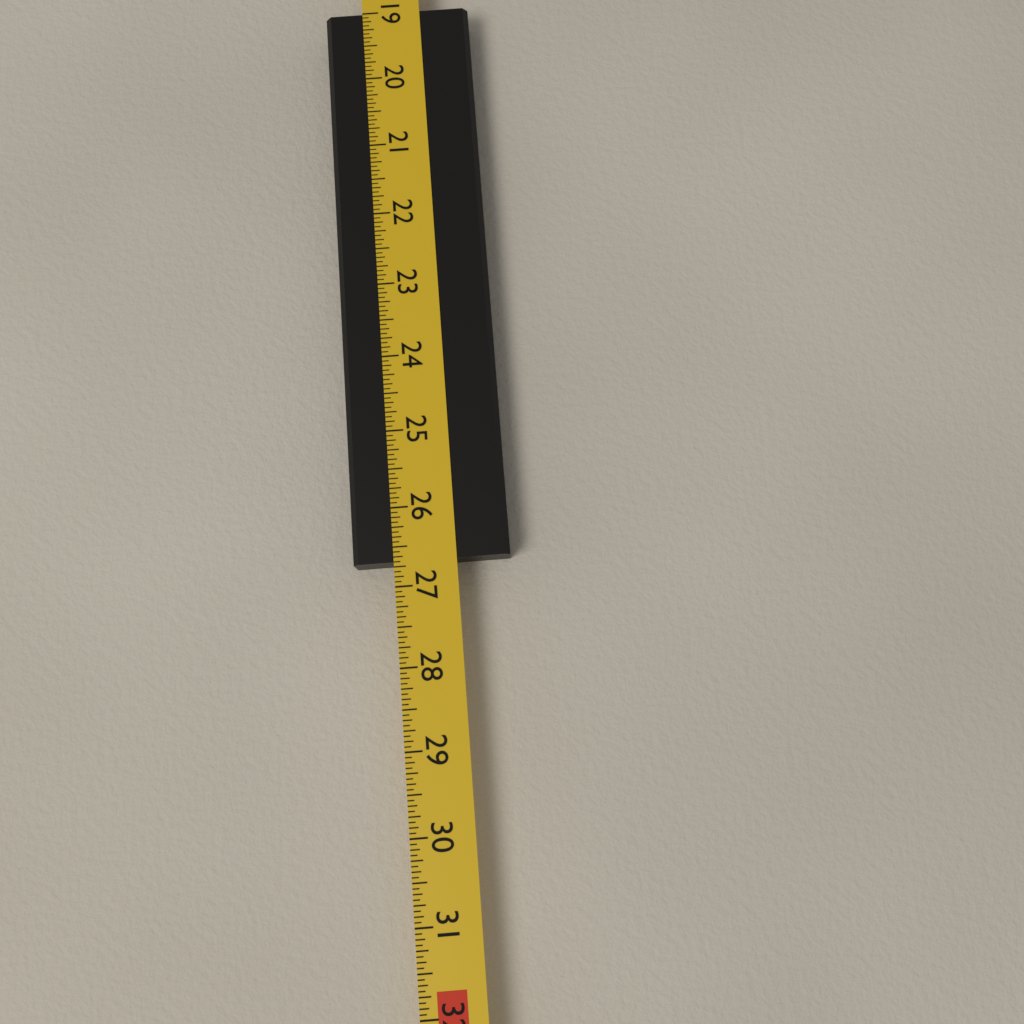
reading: 26.6875 in
